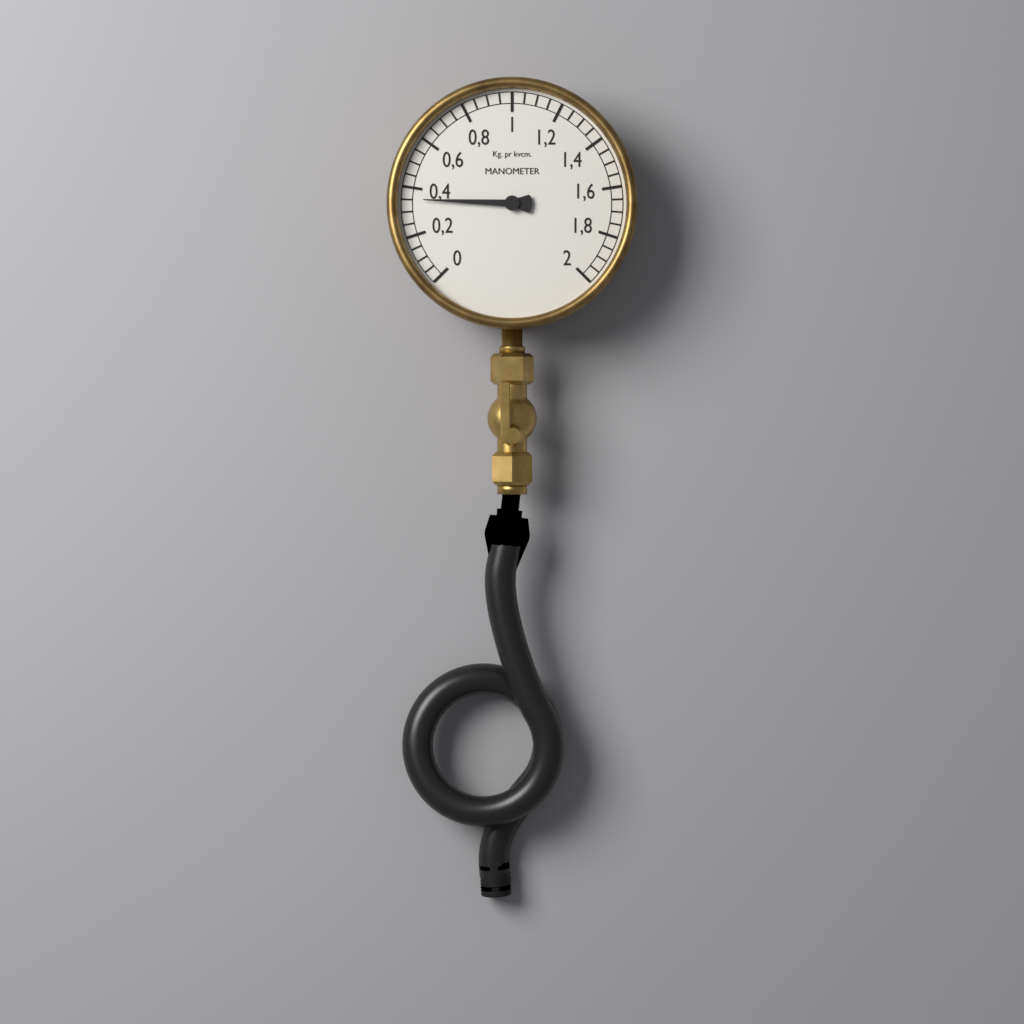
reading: 0.35 kg/cm²
